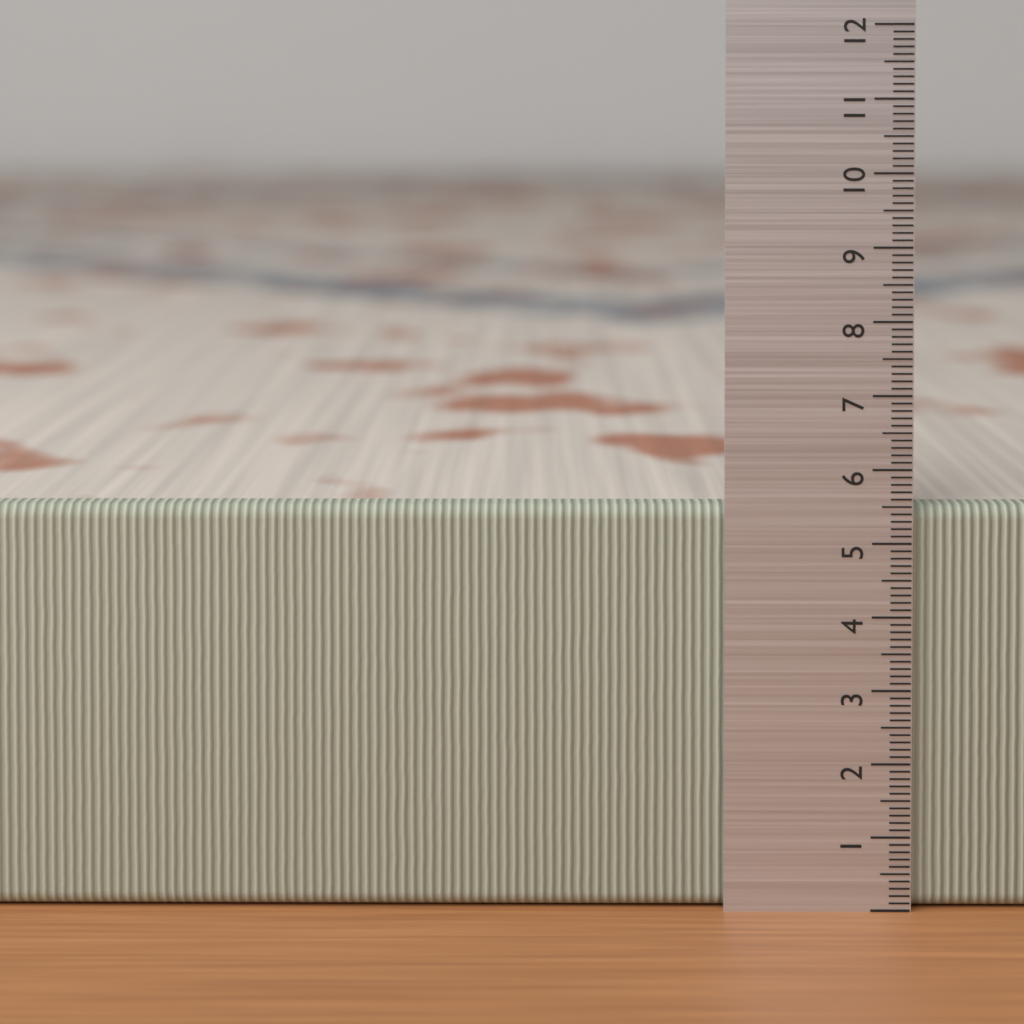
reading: 5.5 (no unit)
